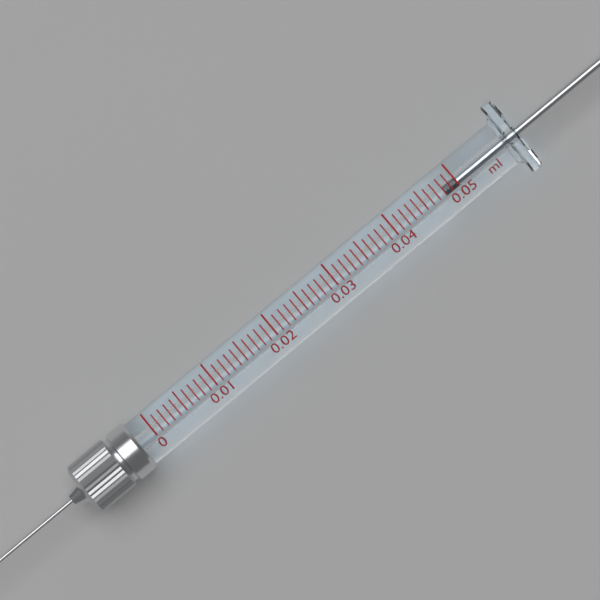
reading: 0.048 ml
